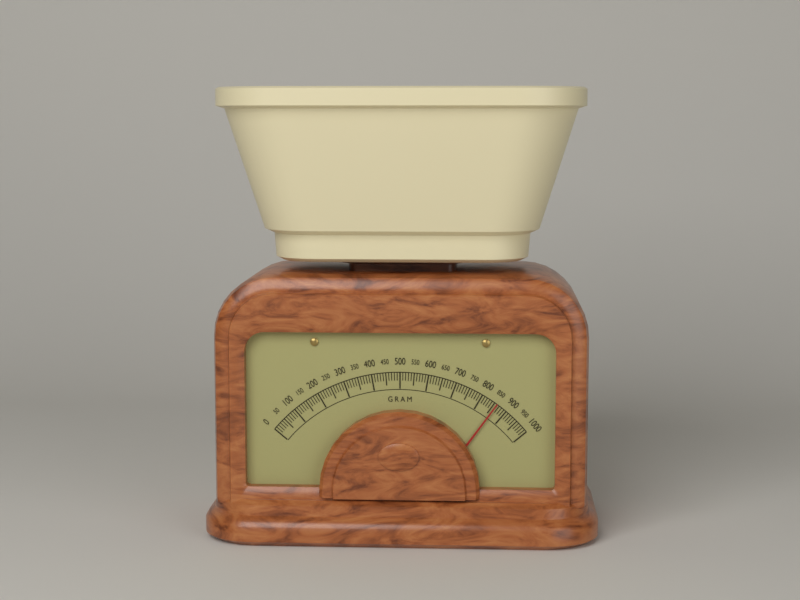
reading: 860 g
